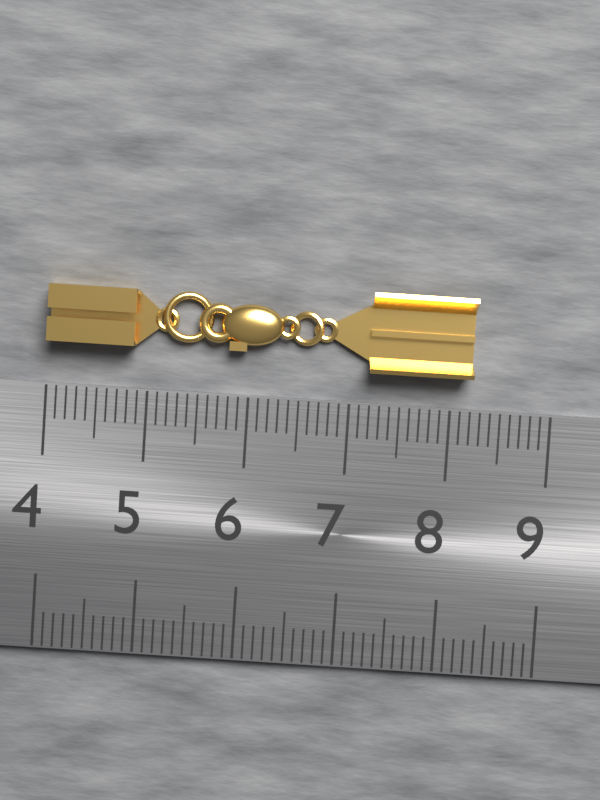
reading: 8.2 (no unit)
